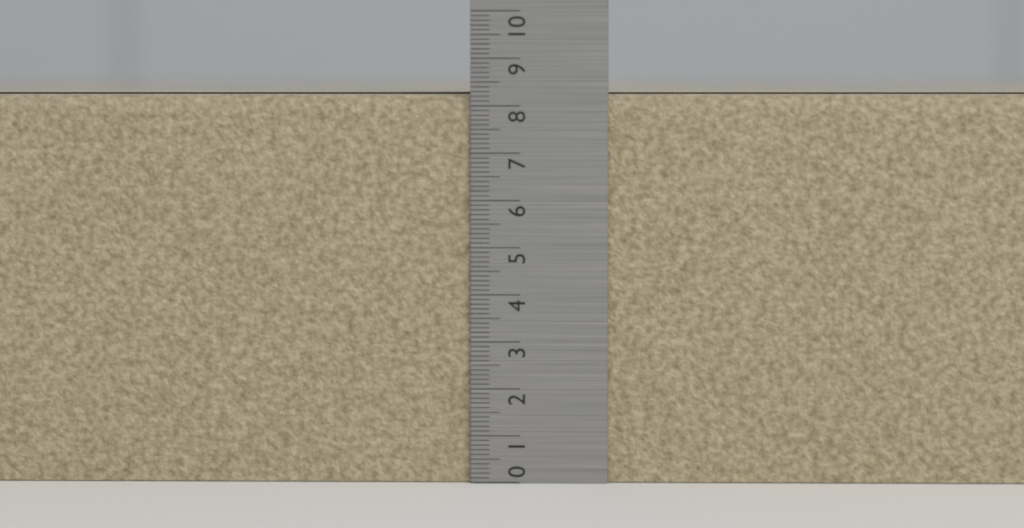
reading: 8.3 (no unit)
